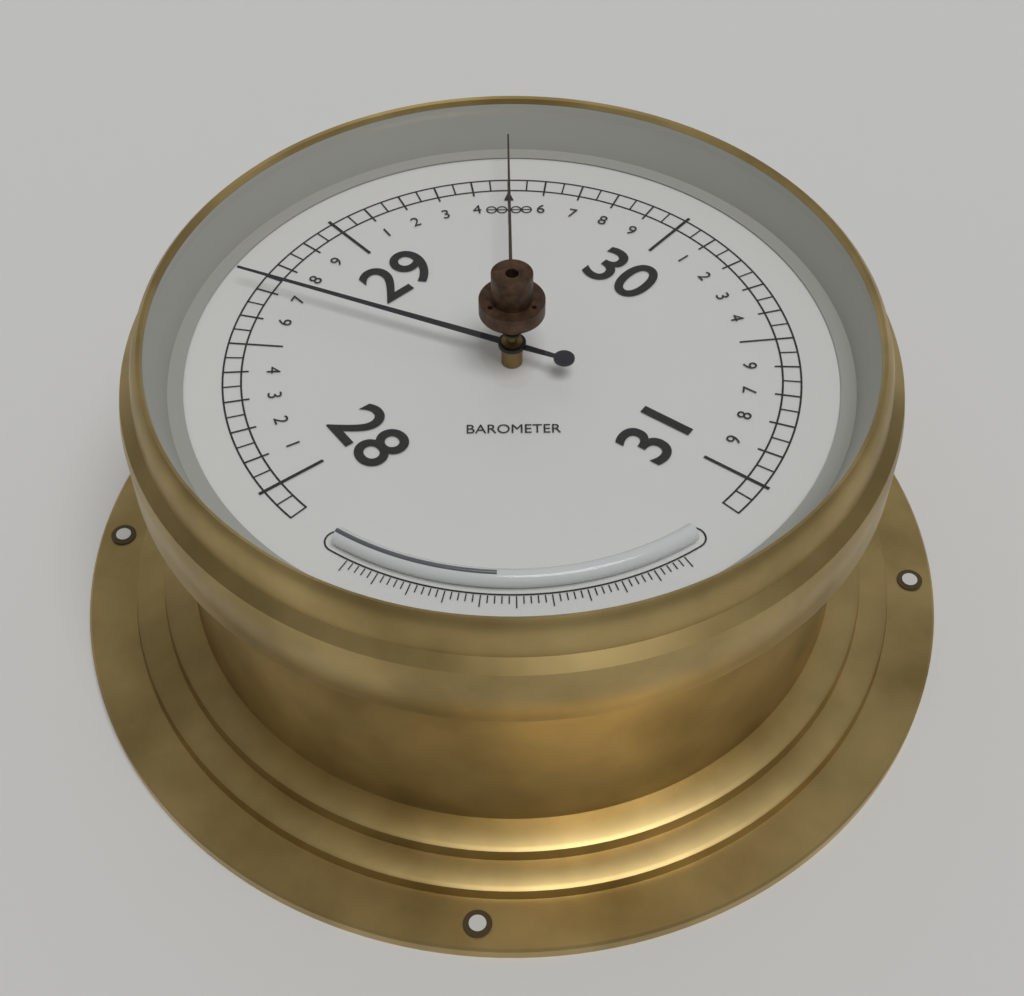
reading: 28.70 (no unit)
